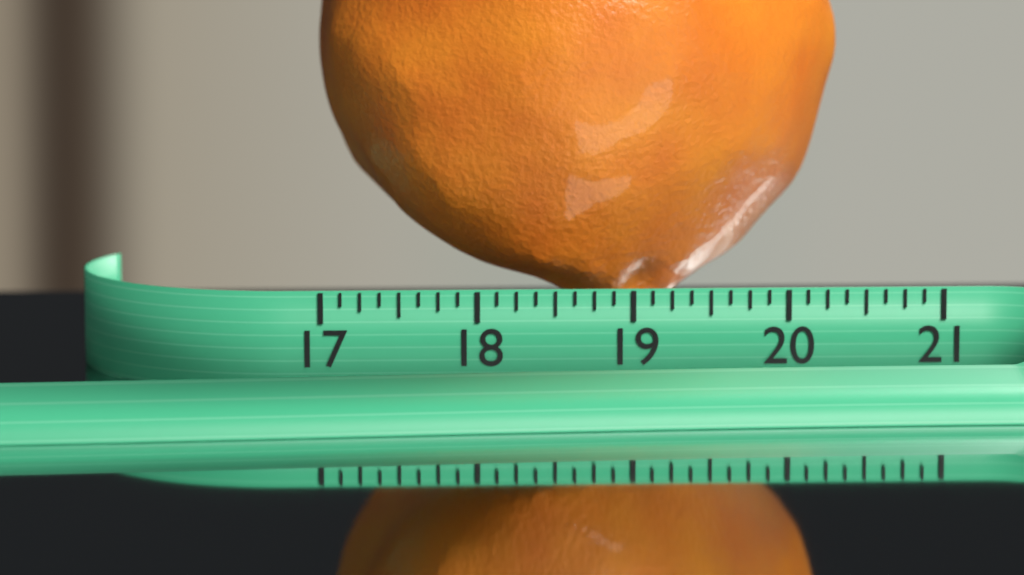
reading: 20.500 (no unit)
